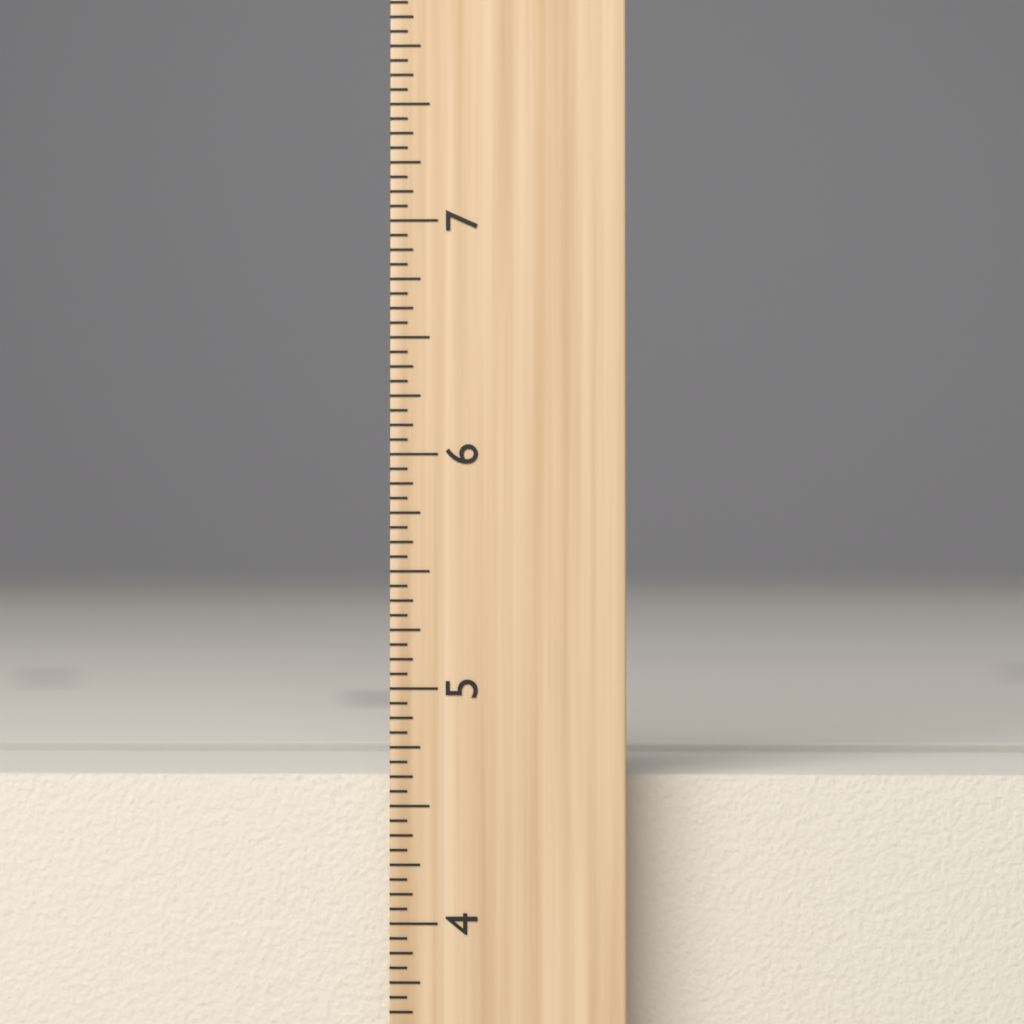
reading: 4.6250 inch
